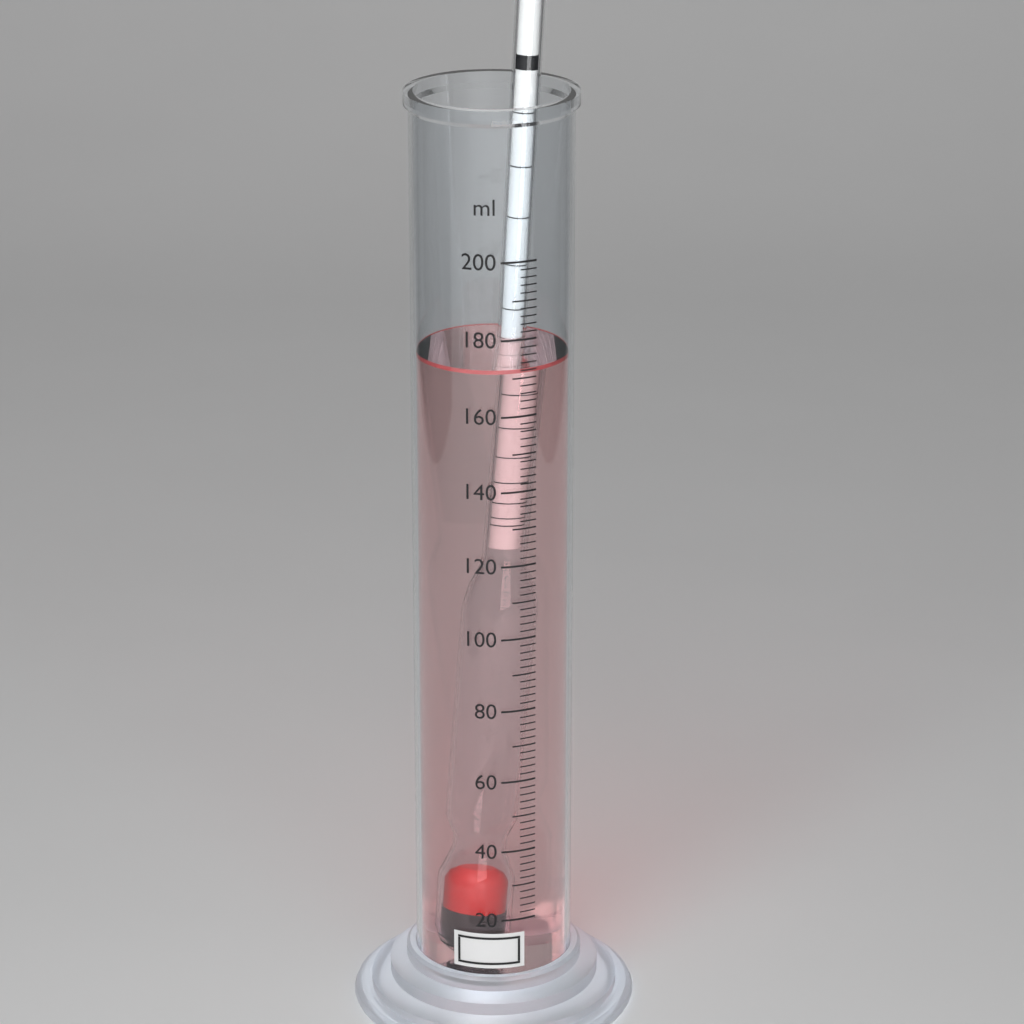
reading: 172 ml
